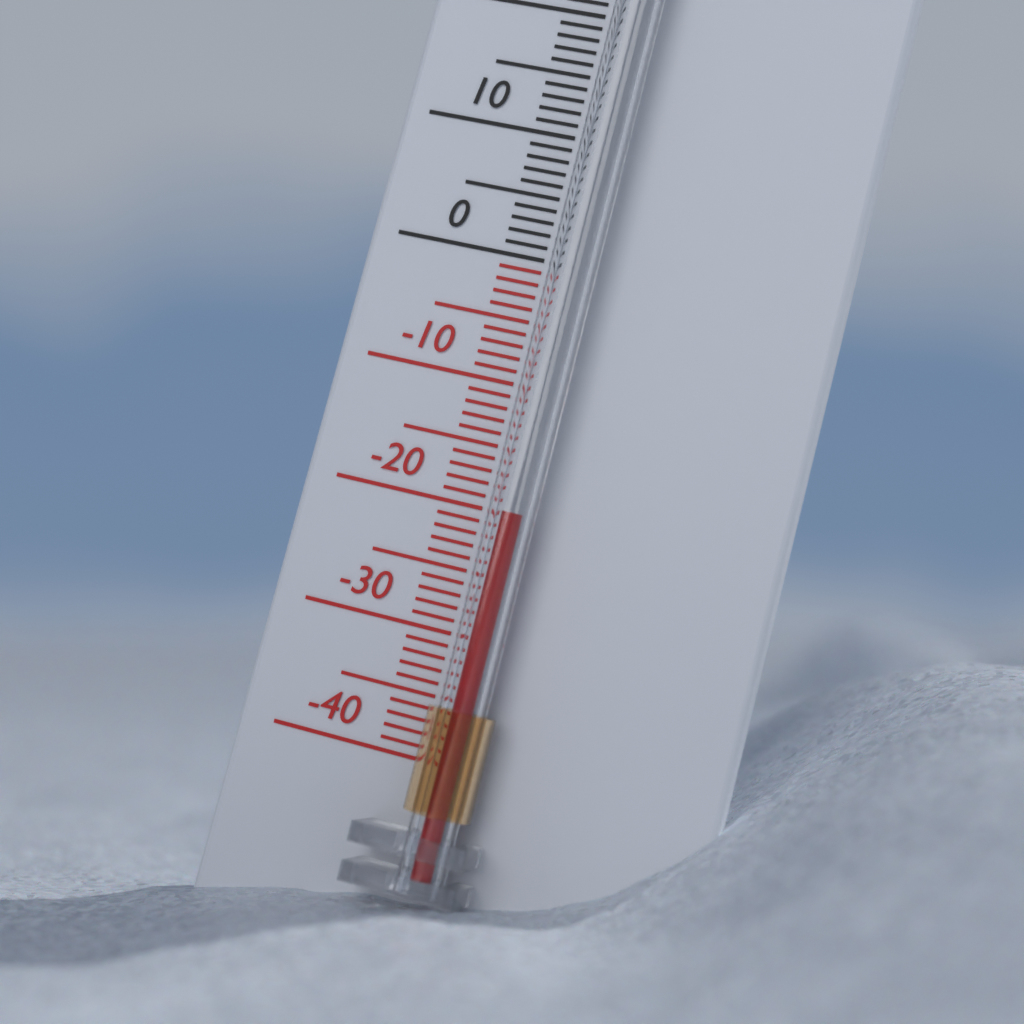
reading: -20 °C
